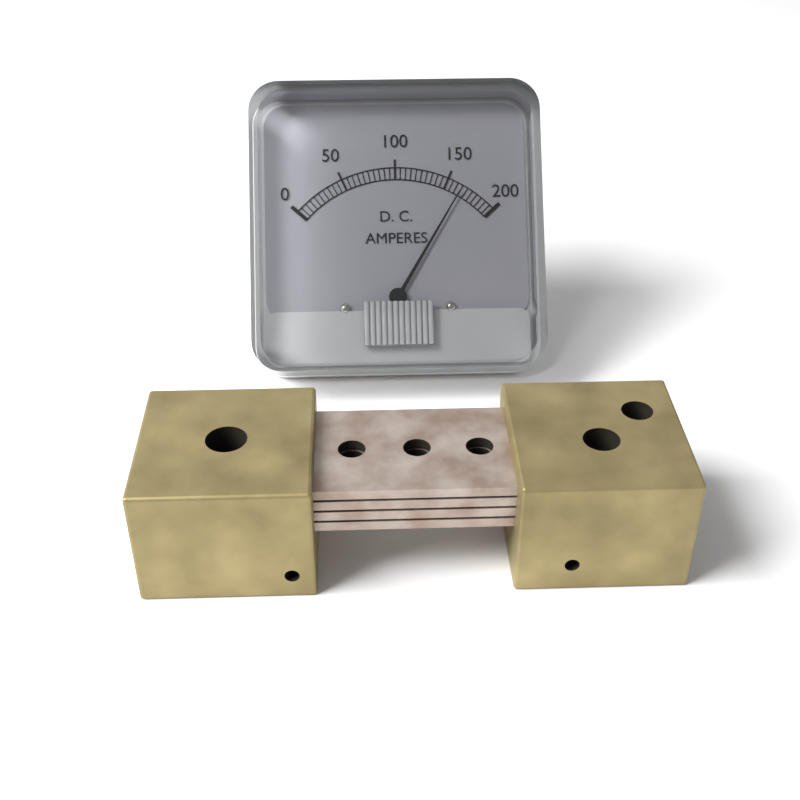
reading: 165 A
